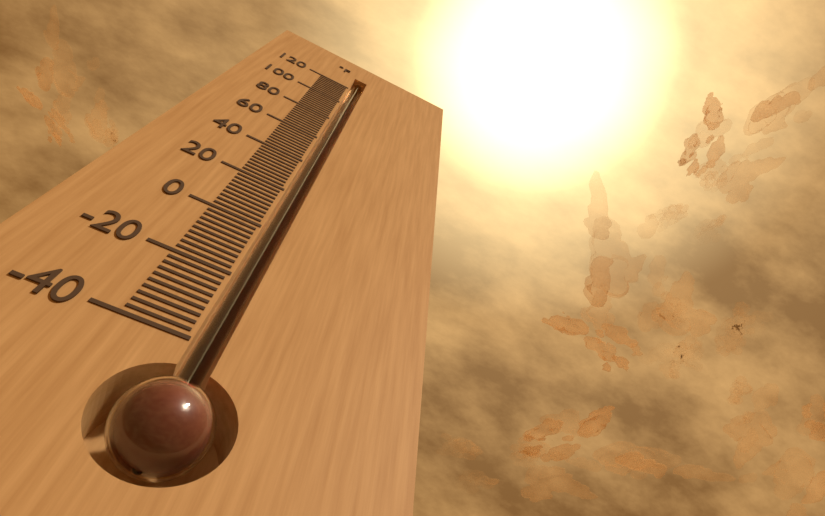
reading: 116 °F
